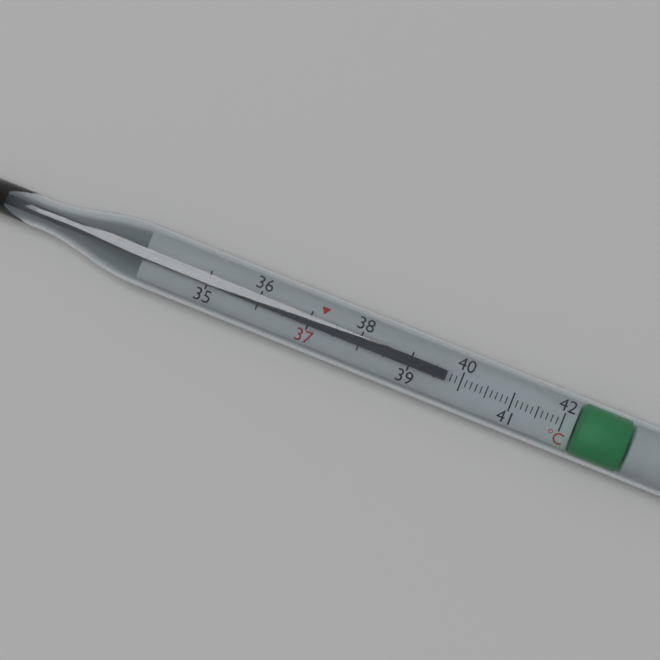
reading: 39.7 °C
